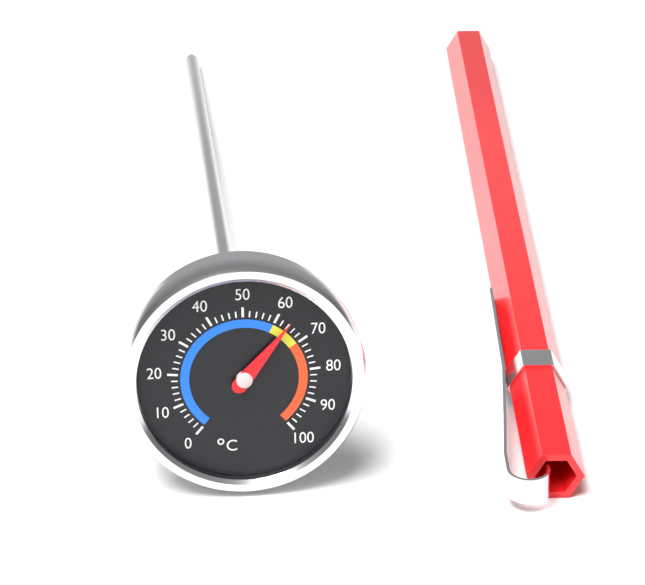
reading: 64 °C
